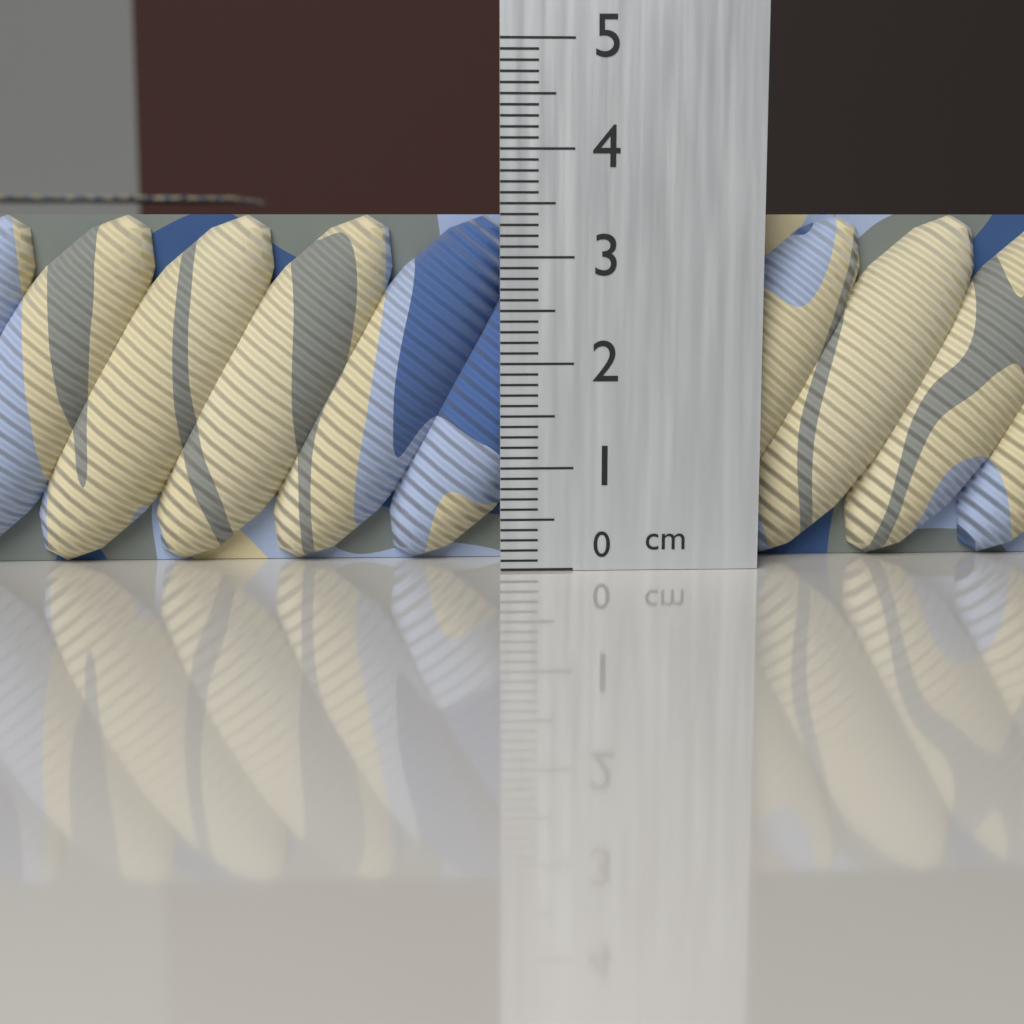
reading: 3.4 cm
